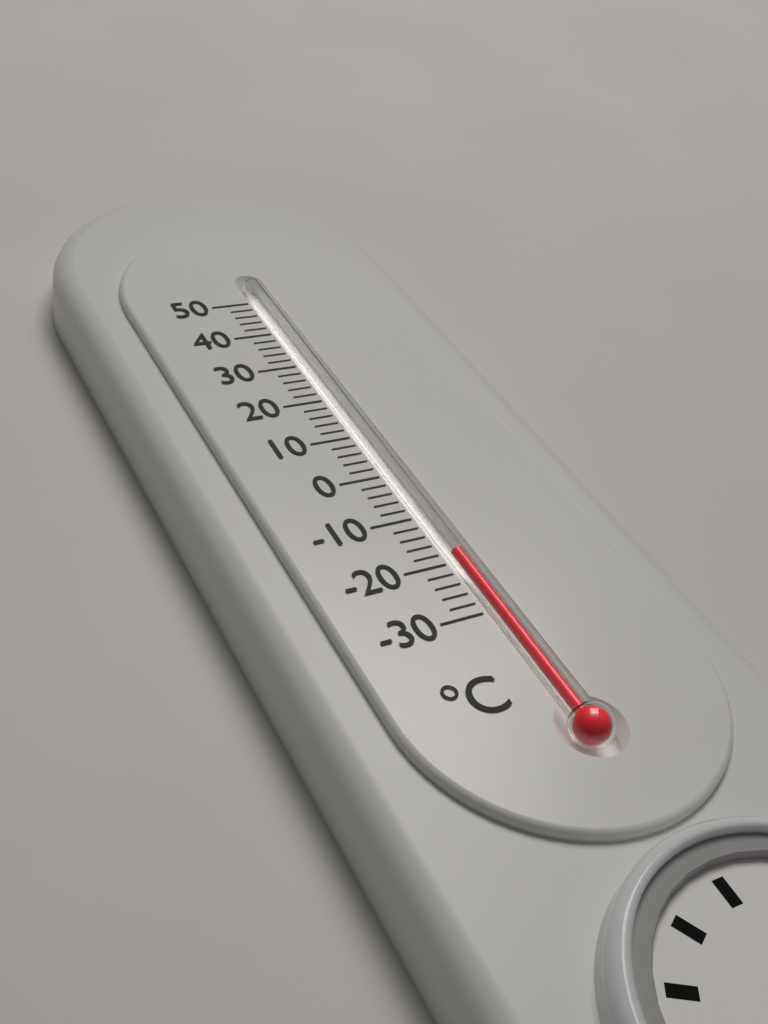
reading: -18 °C
